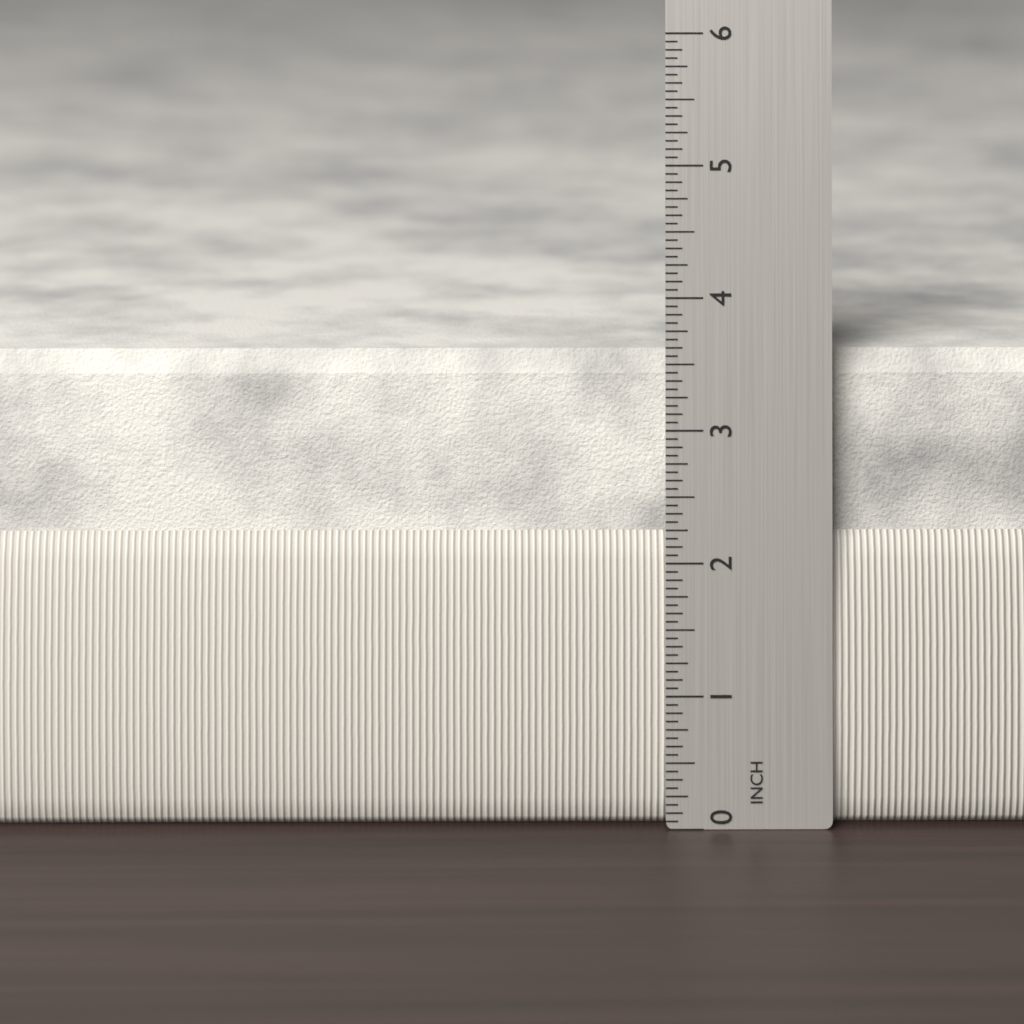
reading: 3.5625 in
